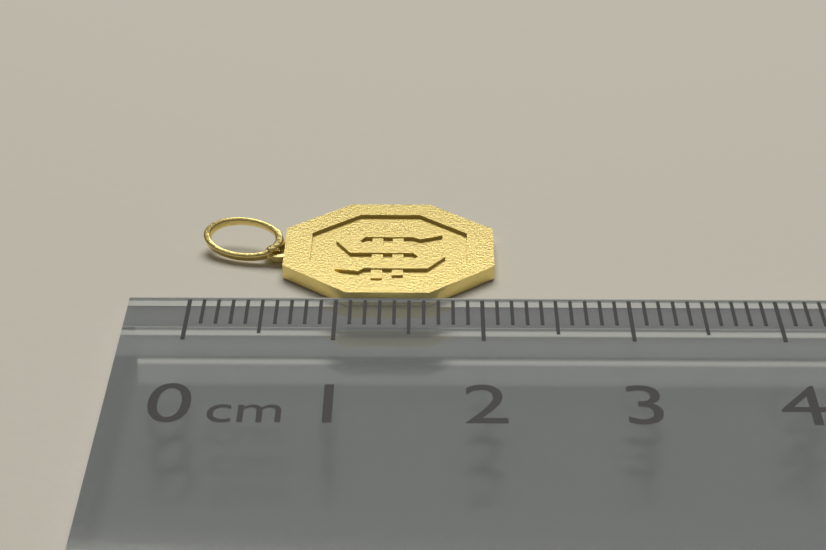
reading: 2.1 cm
